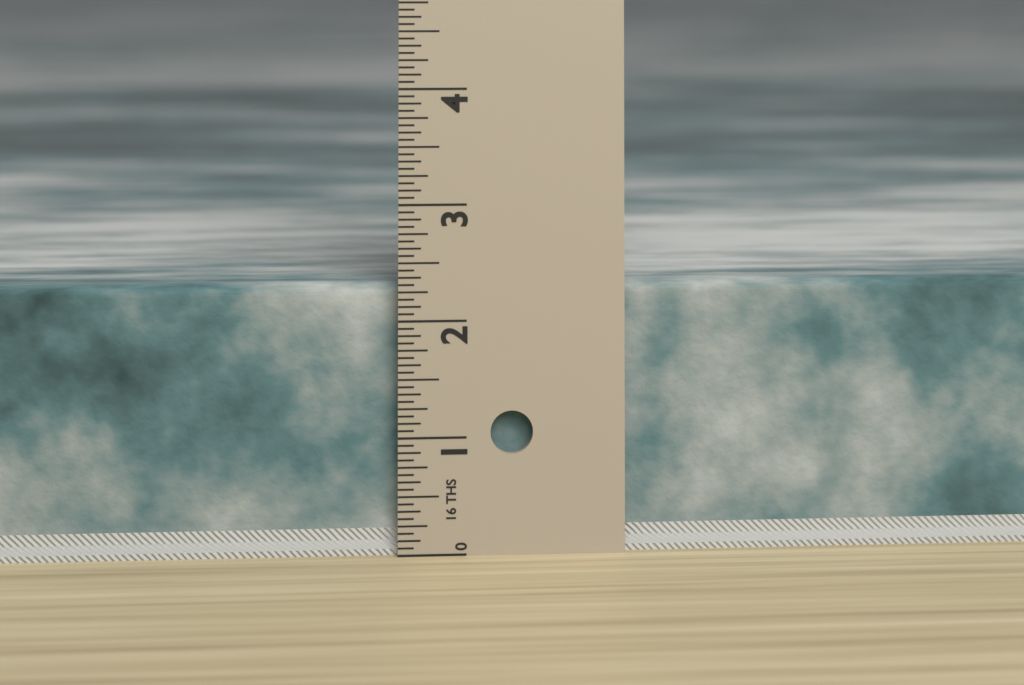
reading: 2.3125 in
